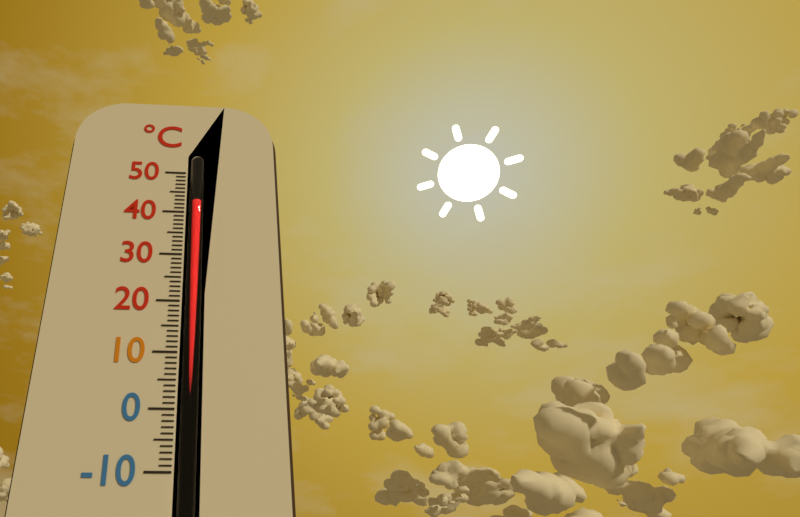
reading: 43 °C
